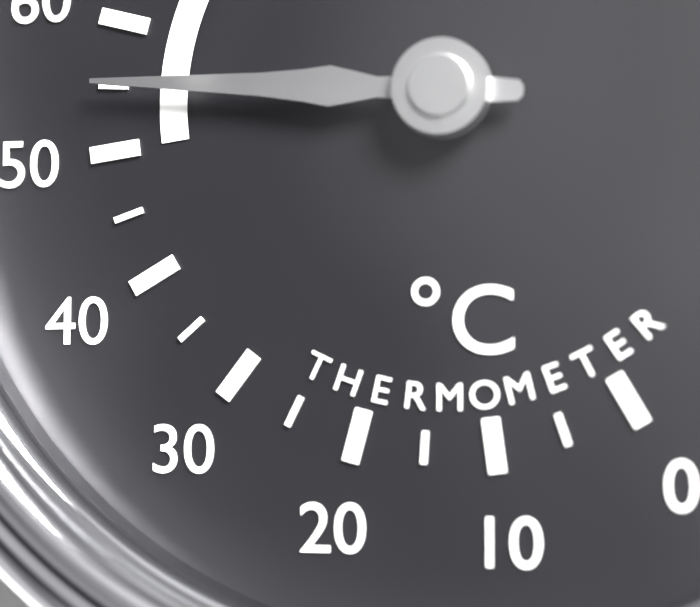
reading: 55 °C
